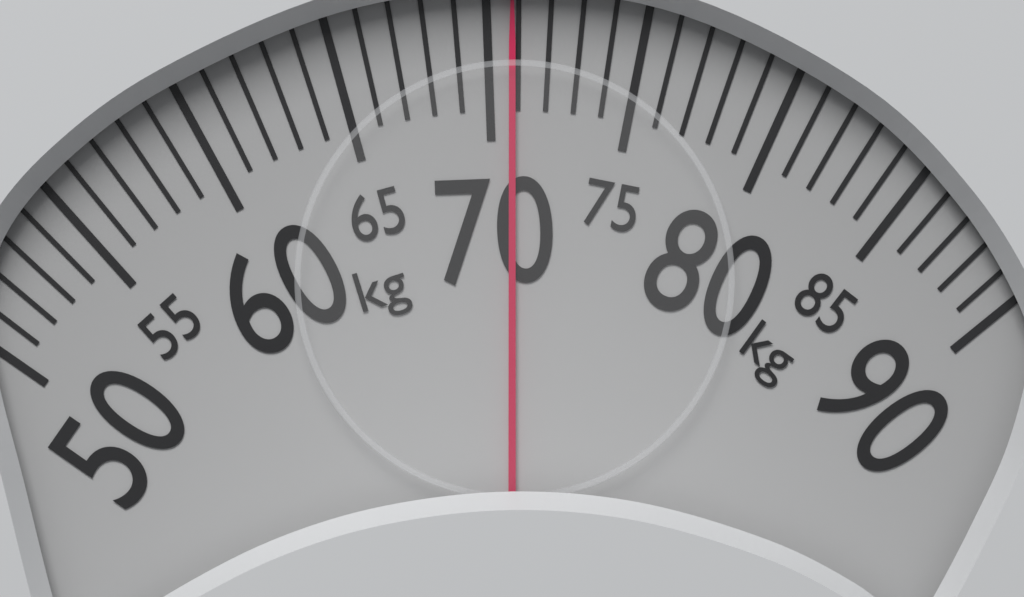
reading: 70.8 kg
